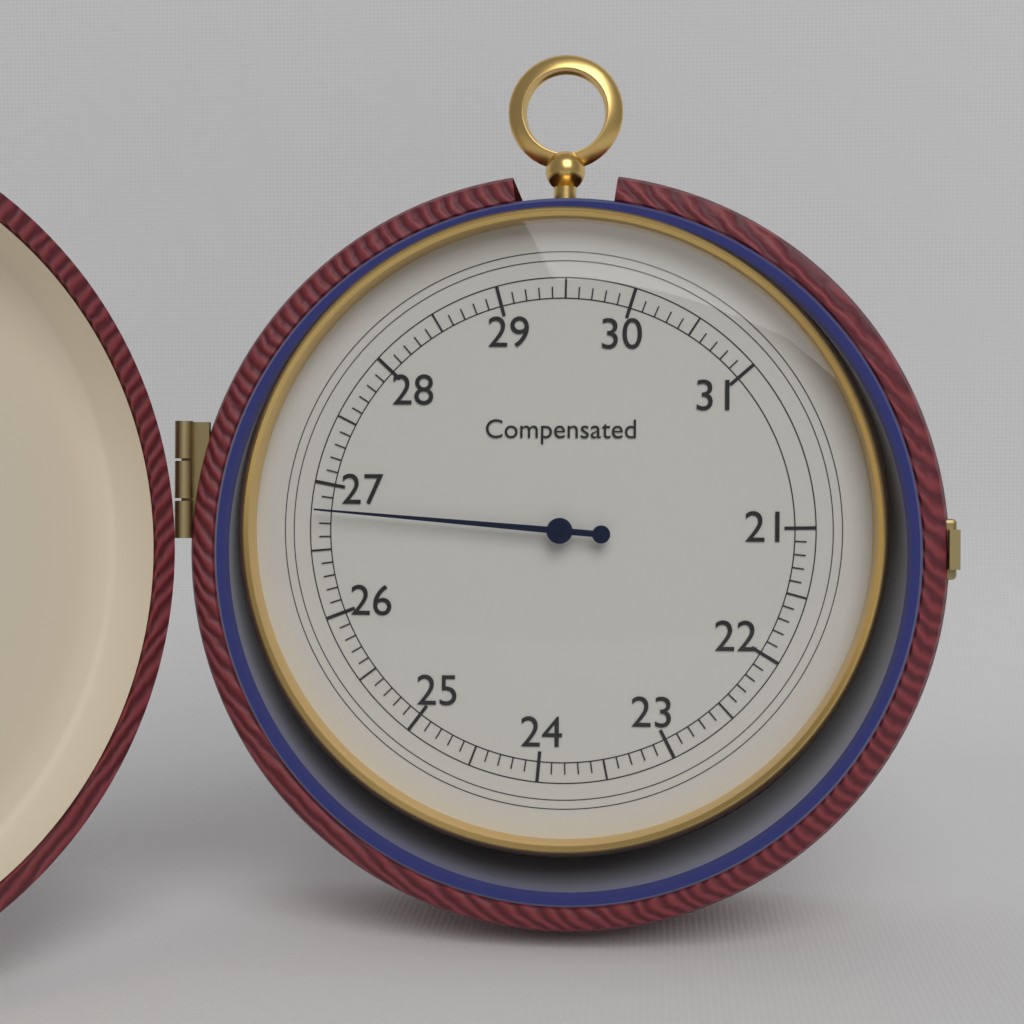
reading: 26.8 (no unit)
